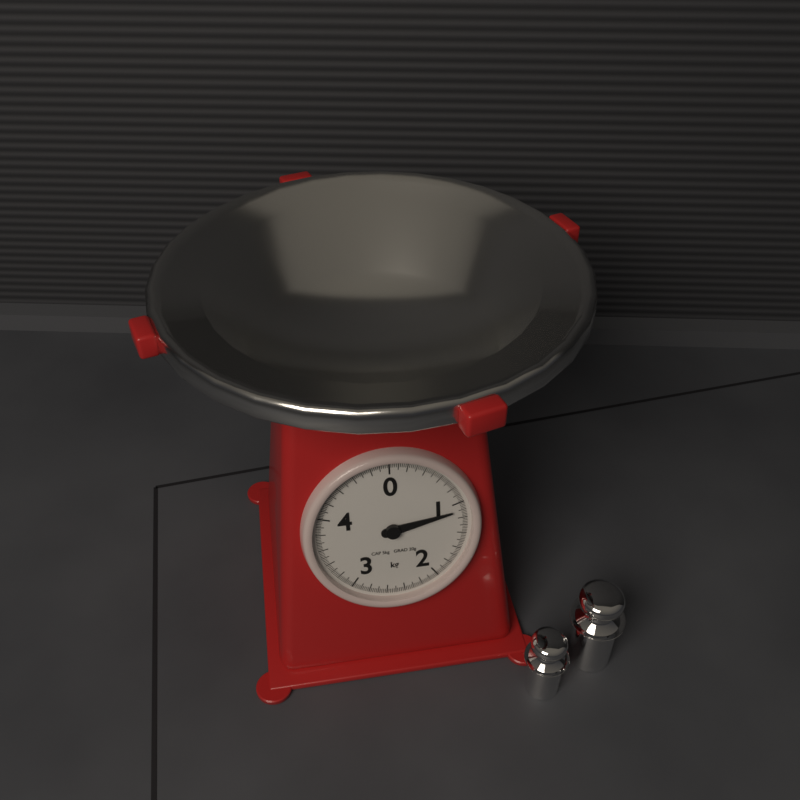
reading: 1.10 kg
